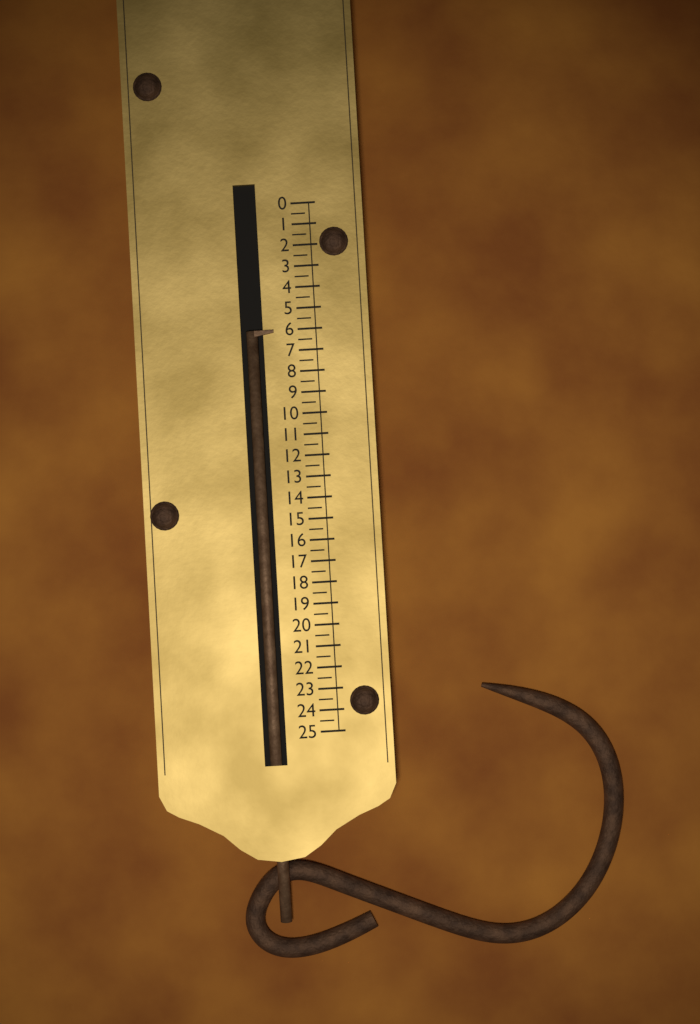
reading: 6.0 (no unit)
